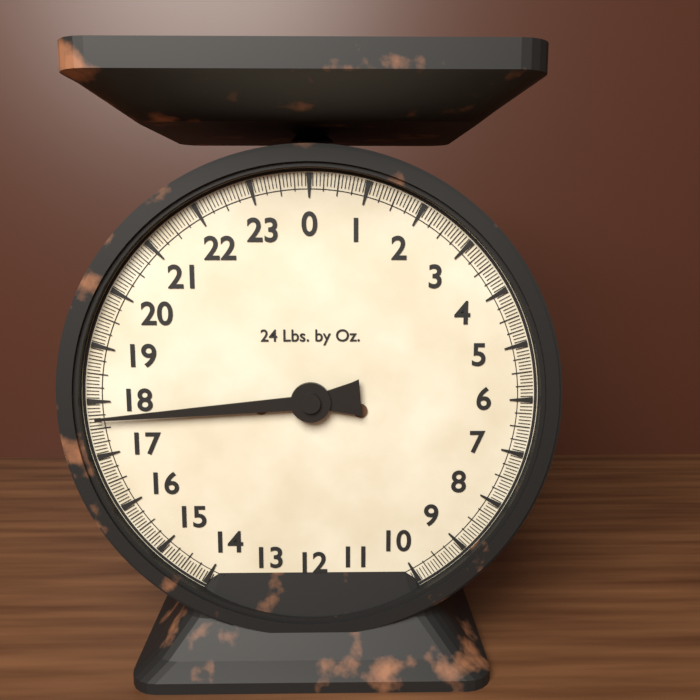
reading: 17.6875 lb
